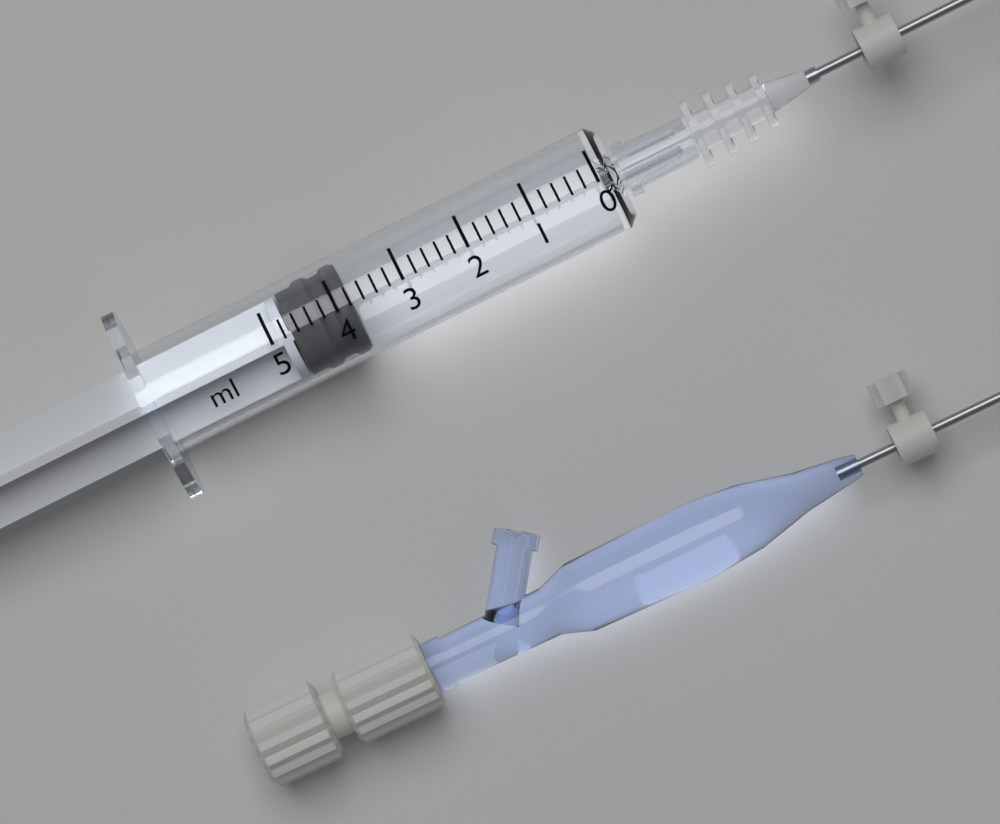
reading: 3.8 ml
